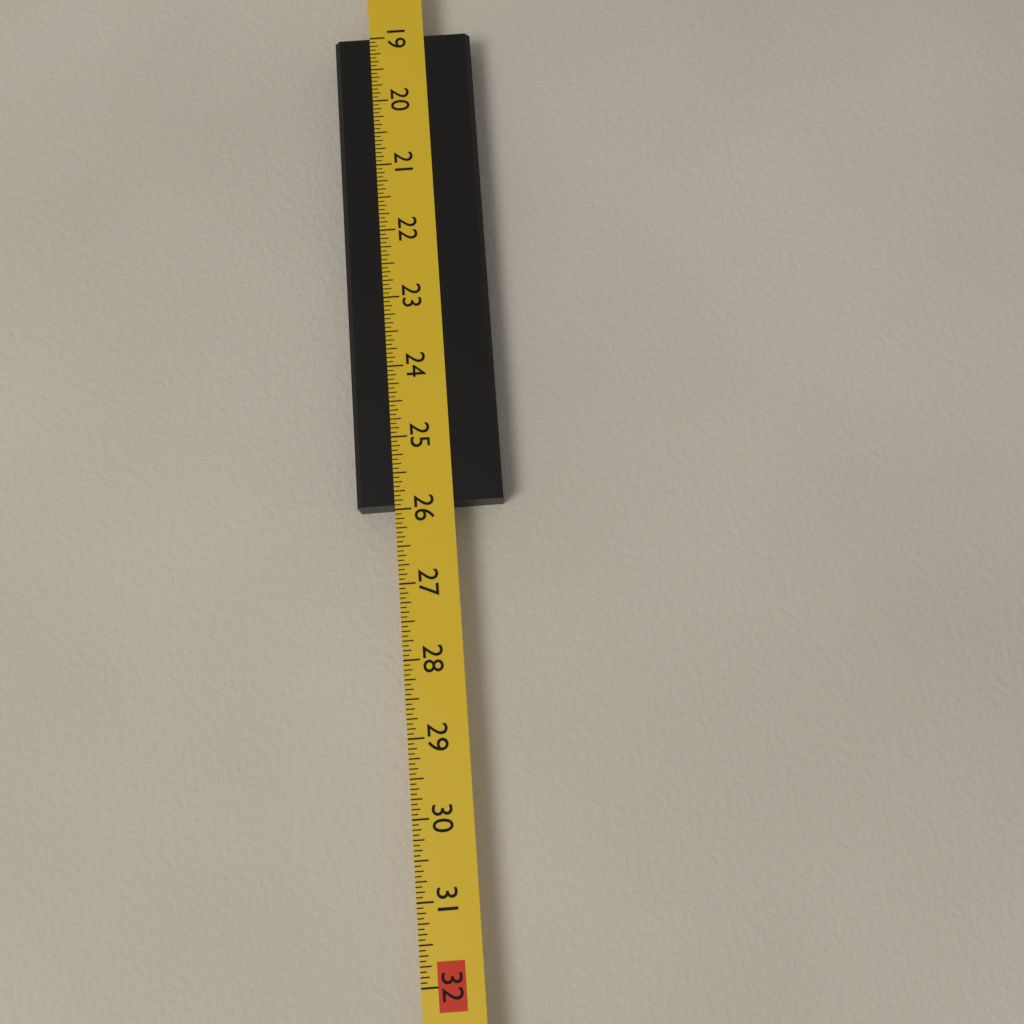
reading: 25.9375 in
